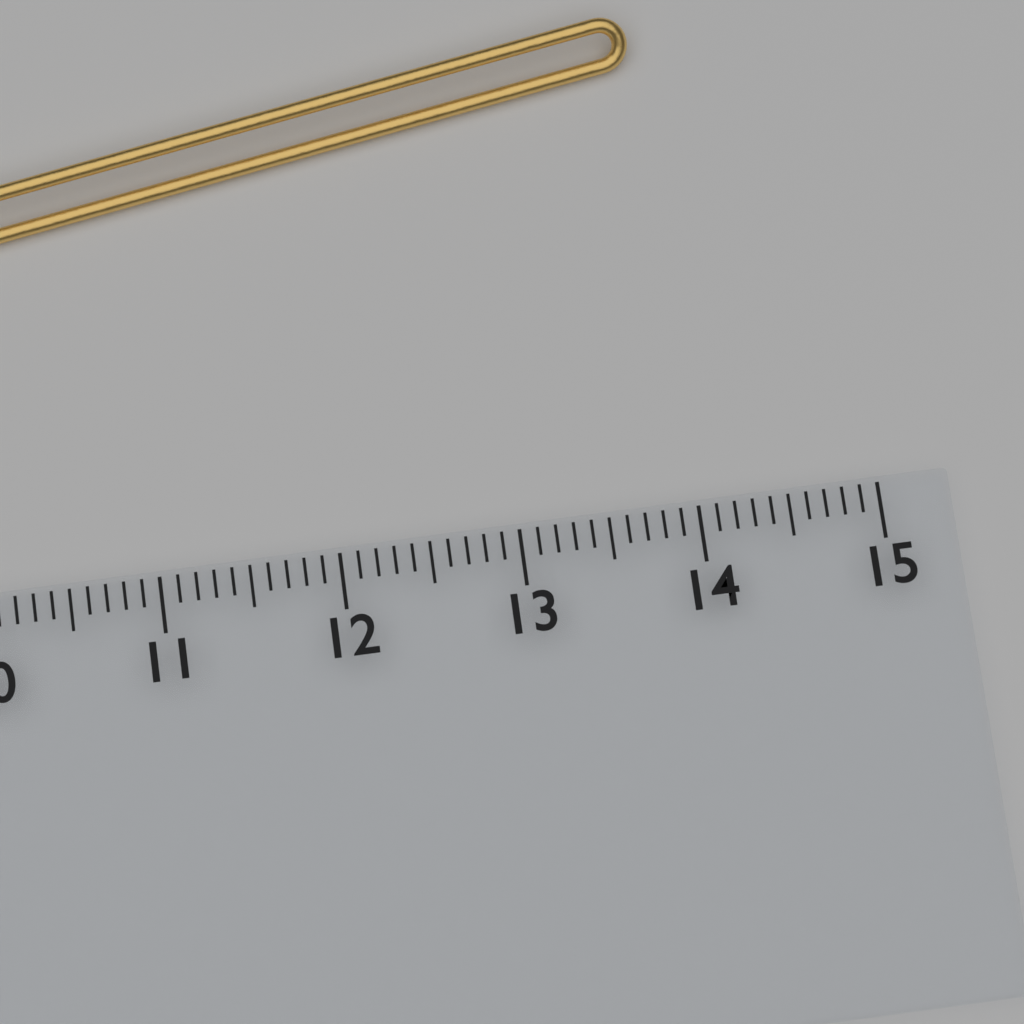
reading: 14.0 cm
